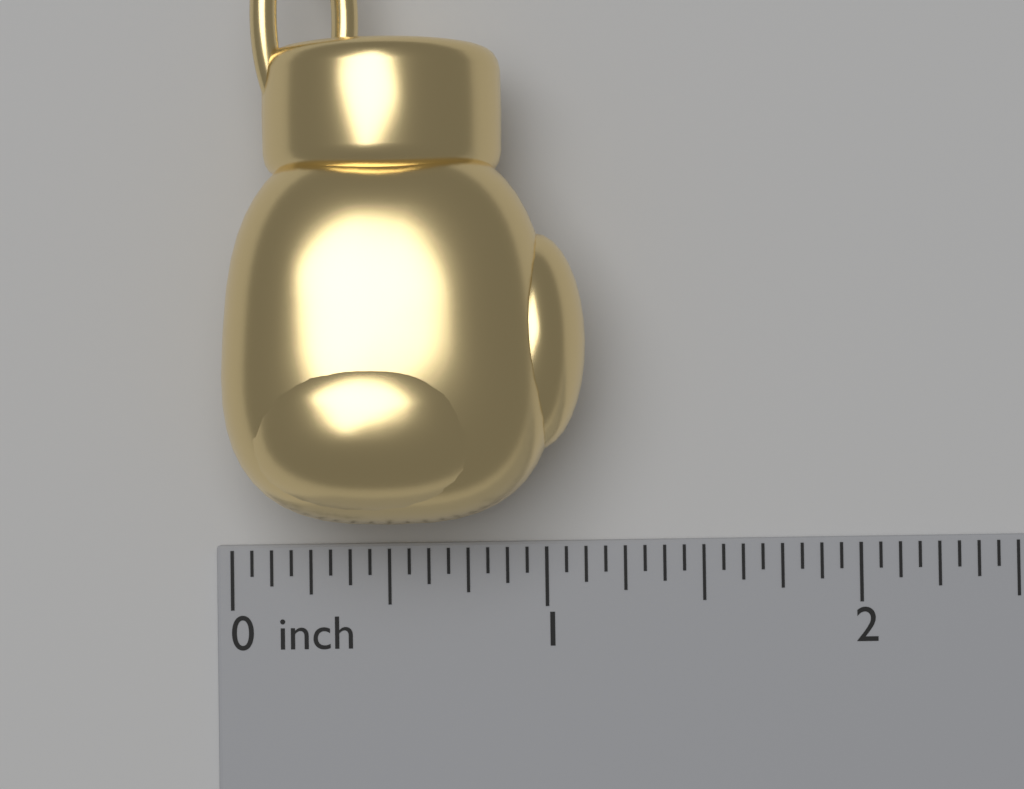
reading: 1.1250 inch
